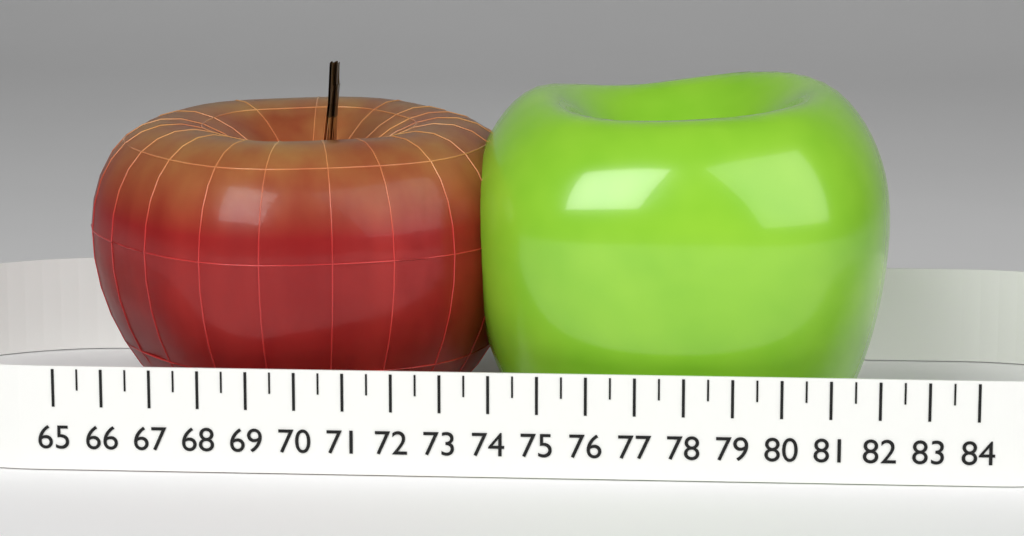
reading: 74.5 (no unit)
